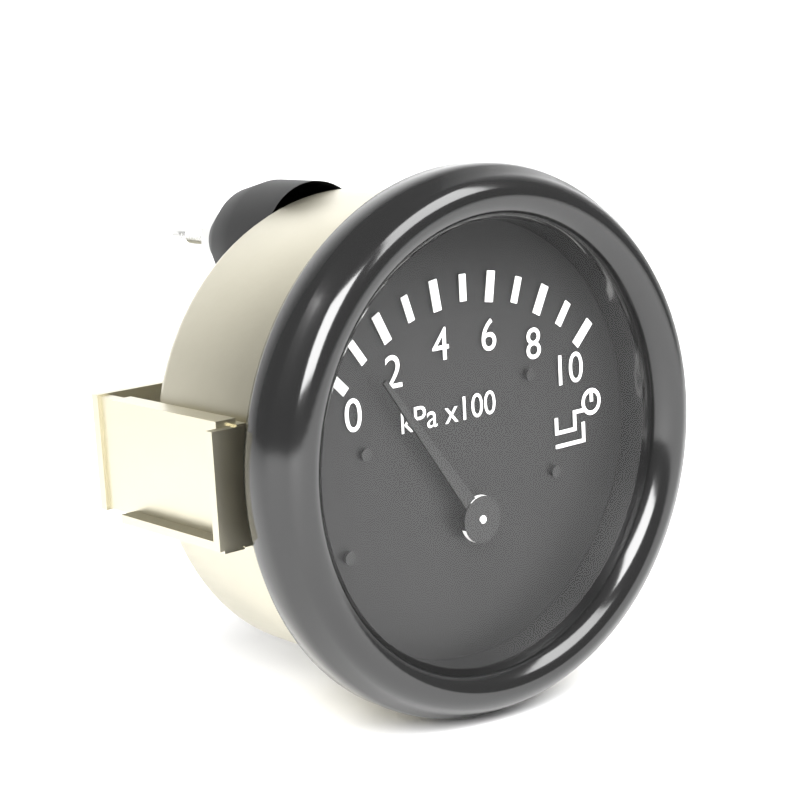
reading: 1 kPa x100
